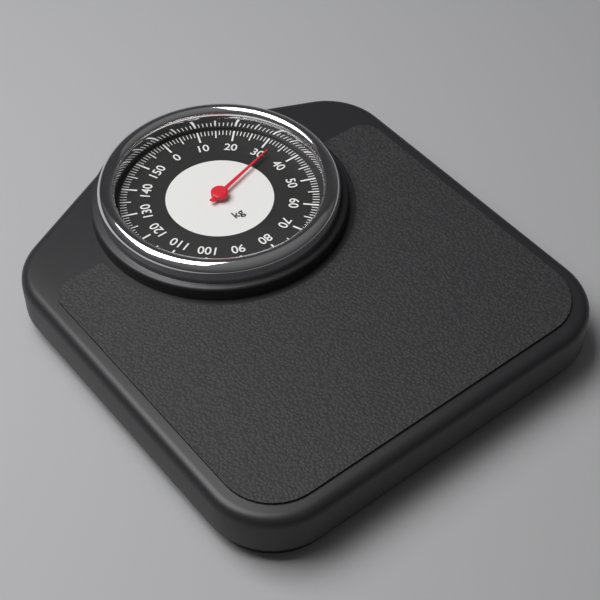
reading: 33 kg
